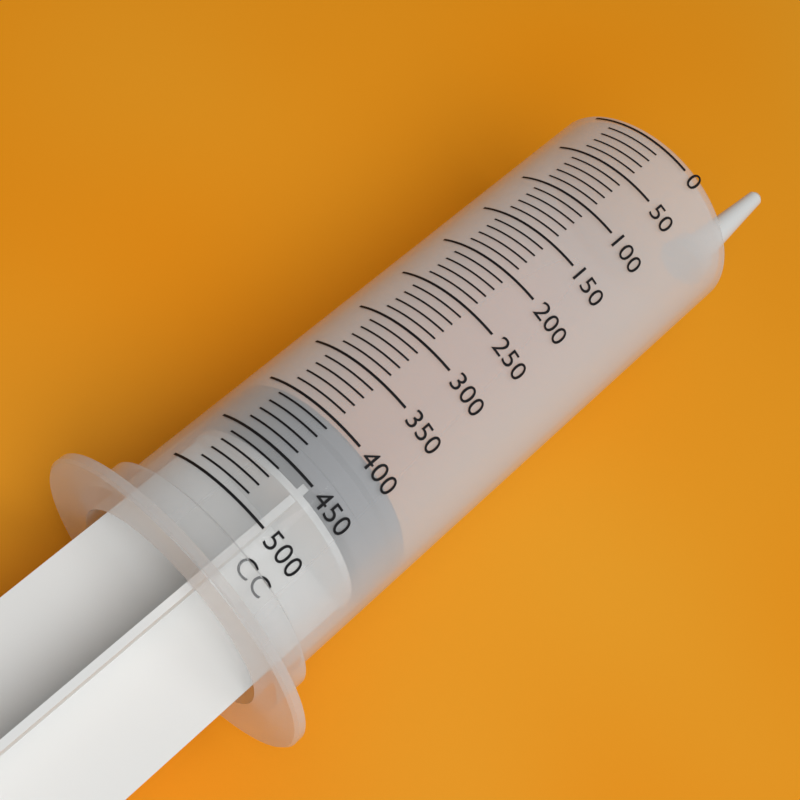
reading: 400 cc
